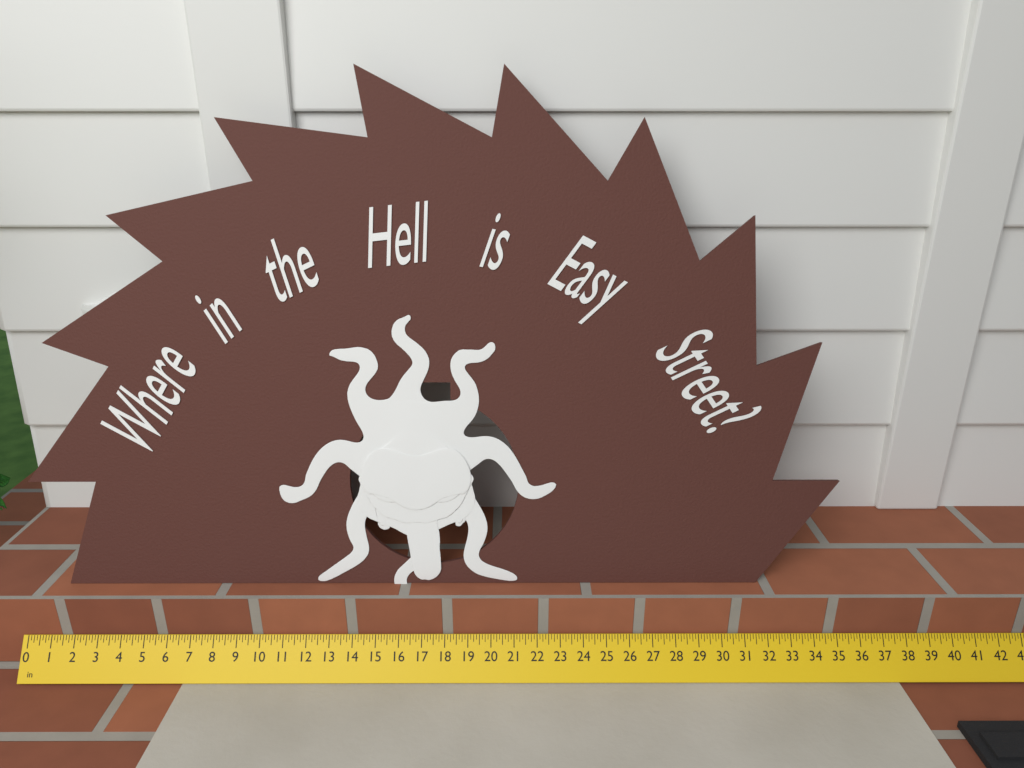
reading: 35.125 in
